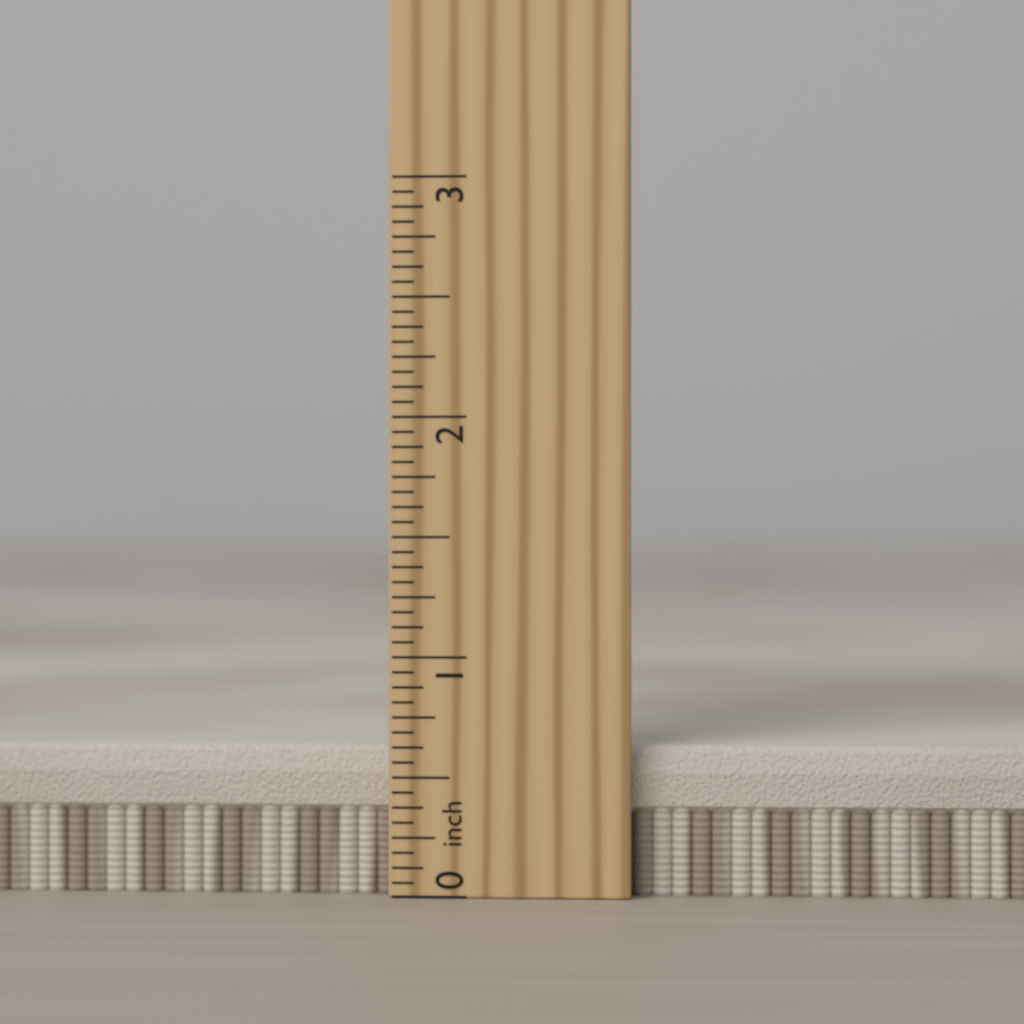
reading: 0.6250 inch
